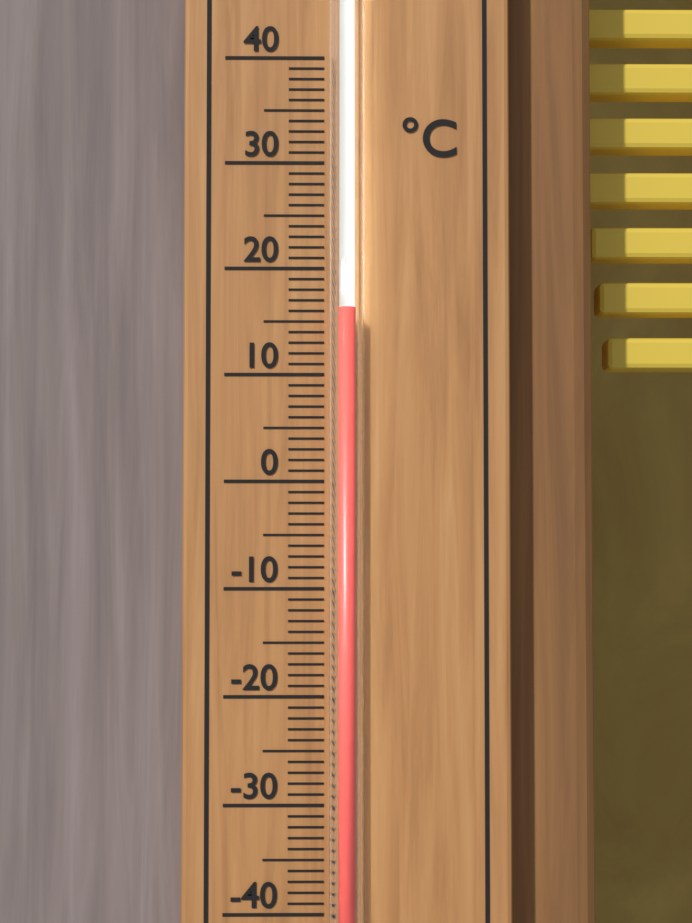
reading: 16 °C
